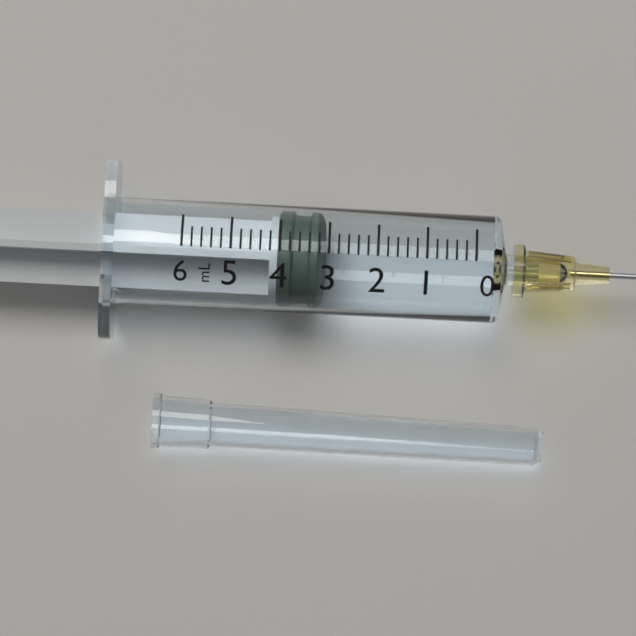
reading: 3.2 ml
